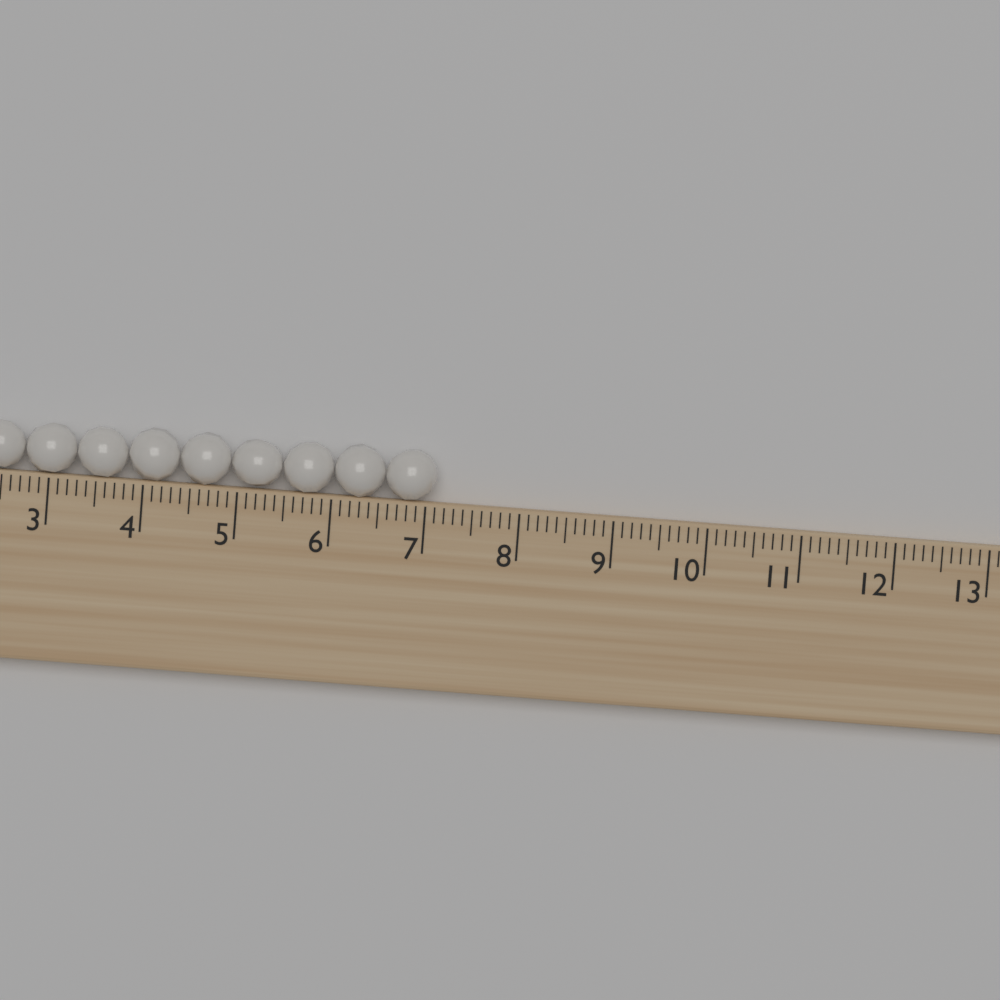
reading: 7.1 (no unit)
